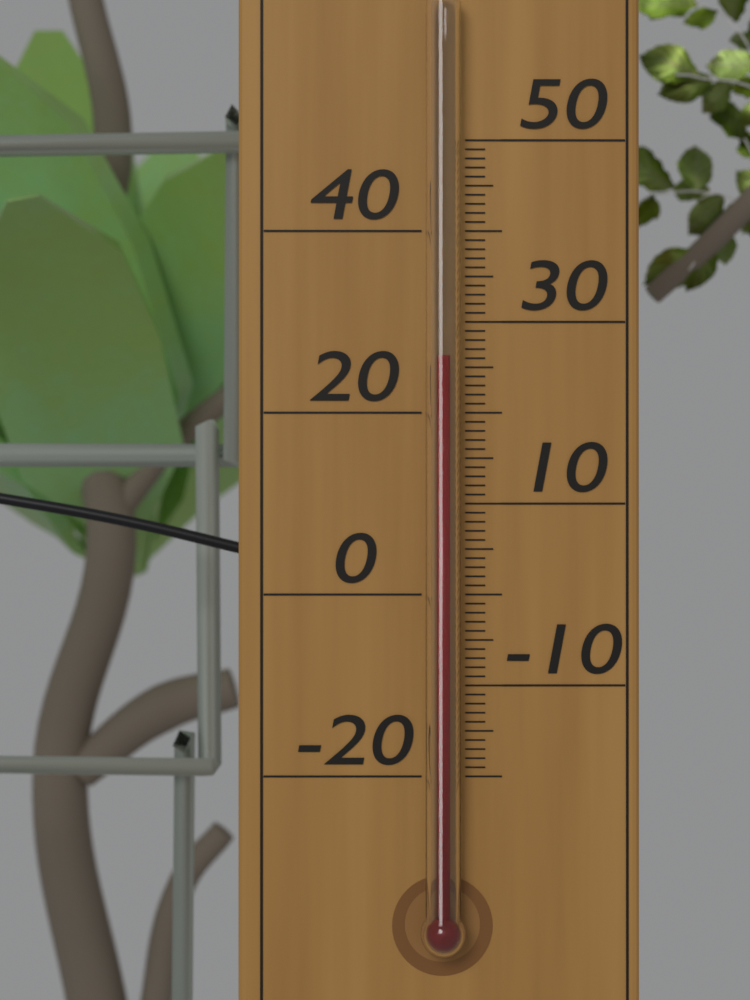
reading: 26 °C
